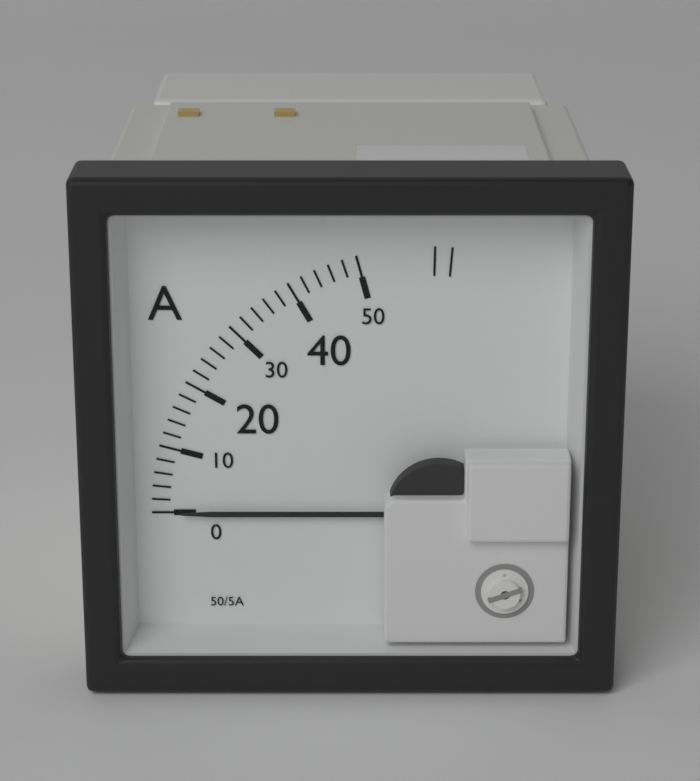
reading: 0 A
